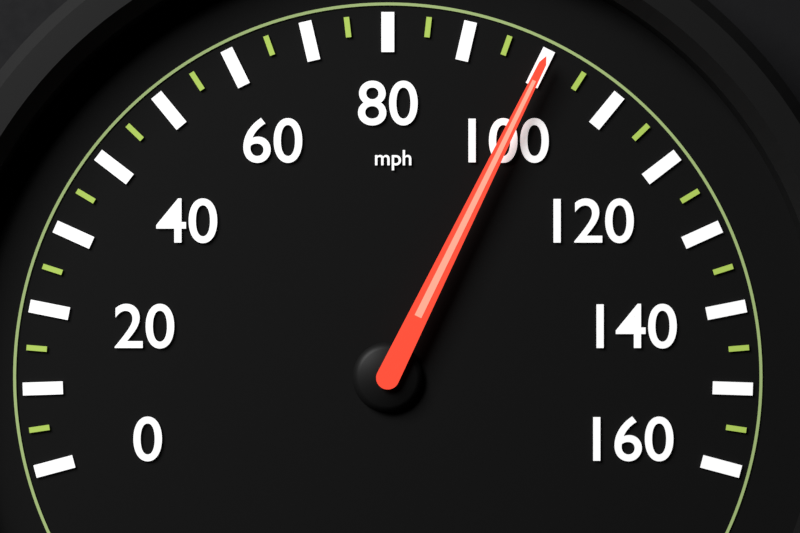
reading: 100 mph
